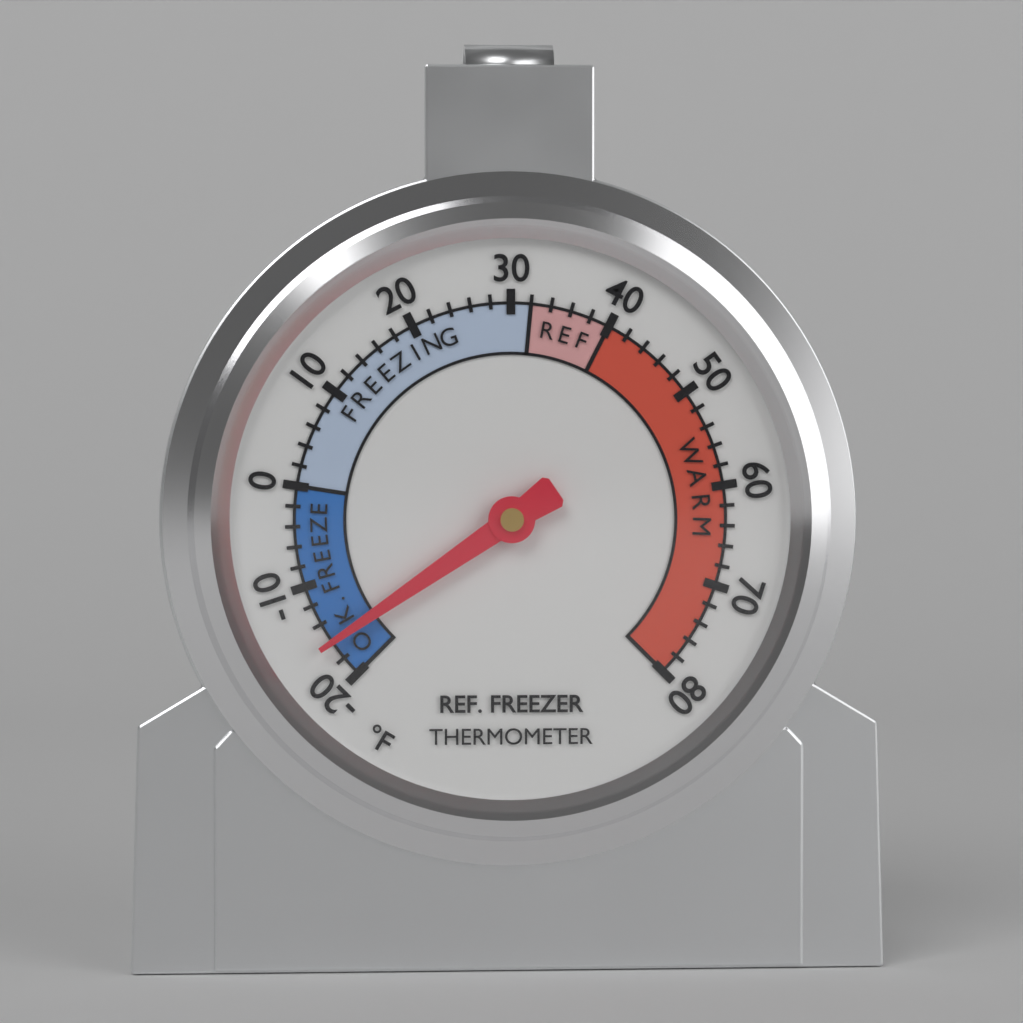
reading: -16 °F
